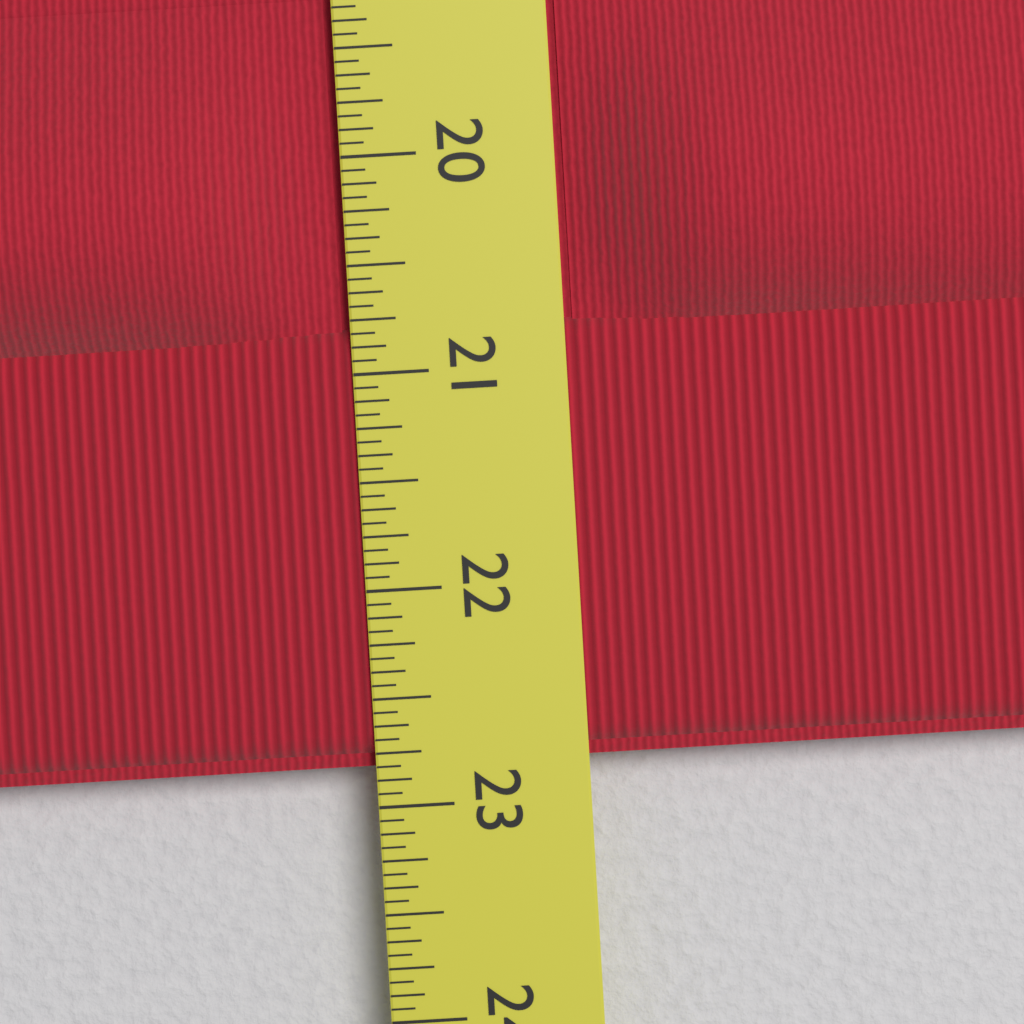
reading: 22.8125 in
